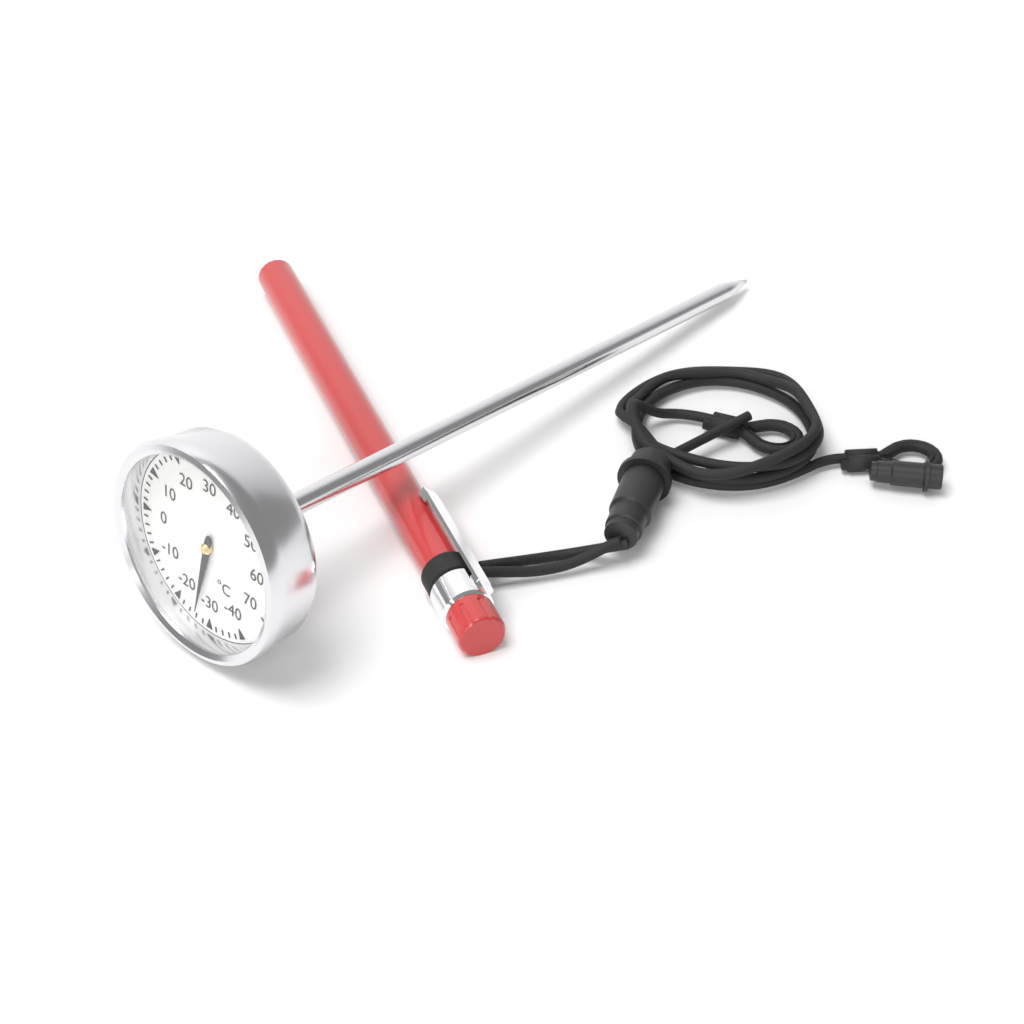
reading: -26 °C
